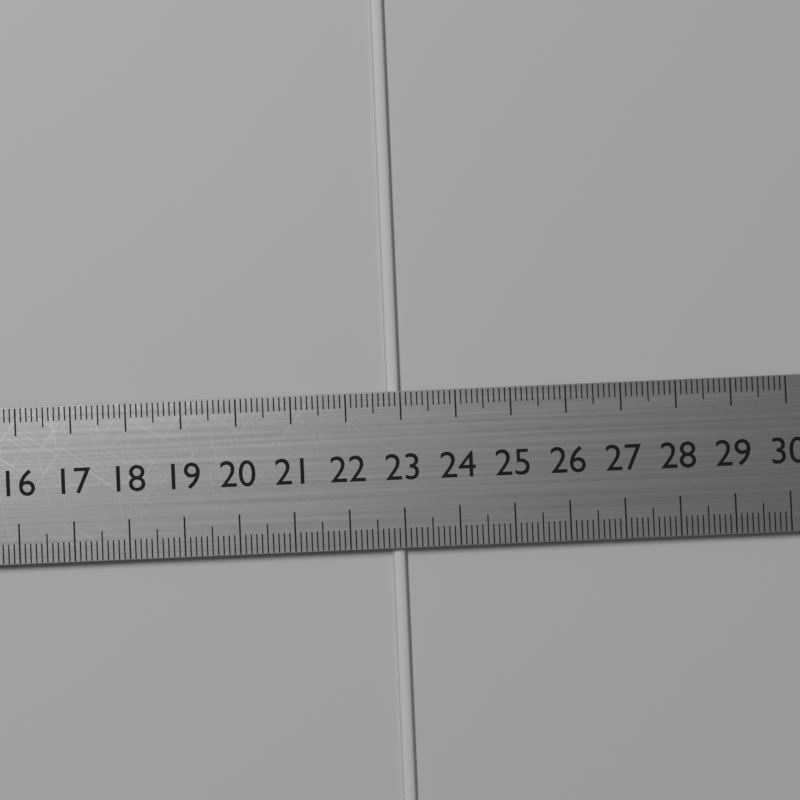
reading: 23.0 cm
